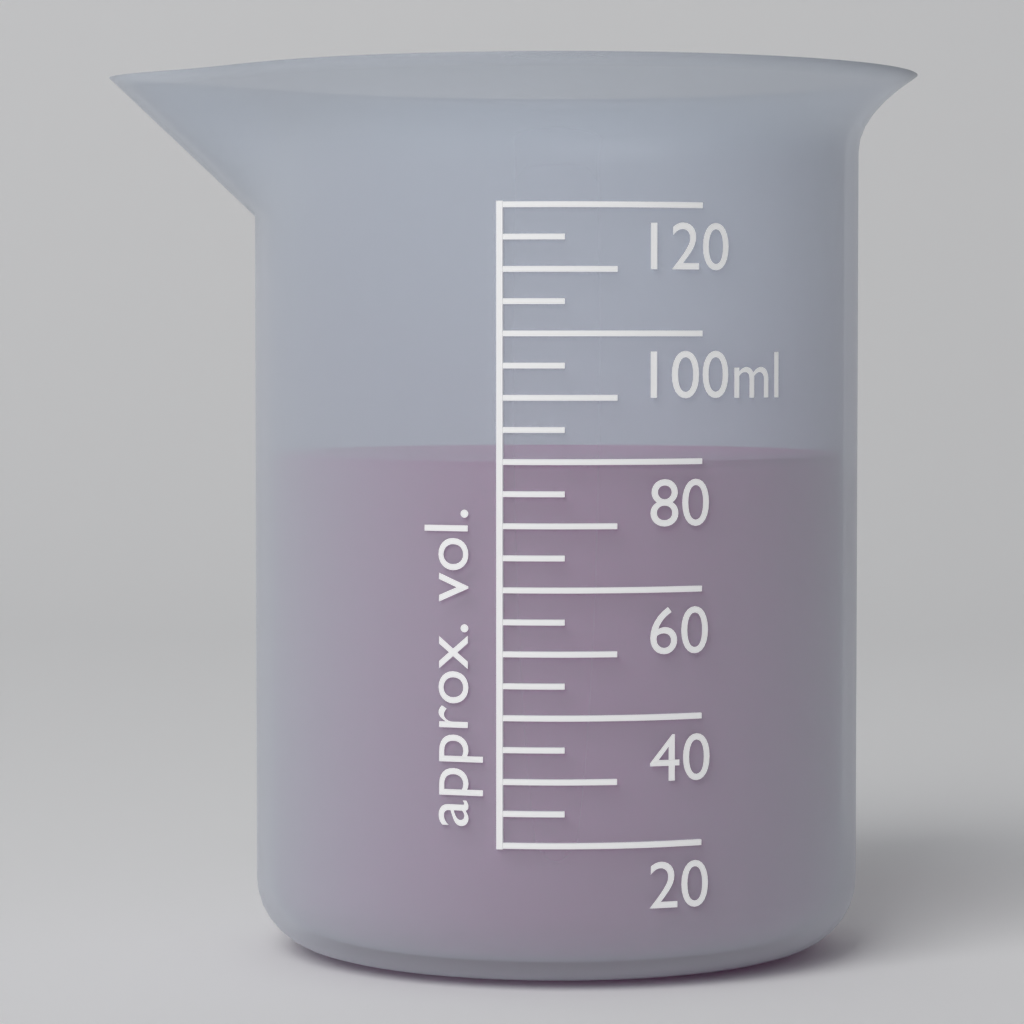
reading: 80 ml
